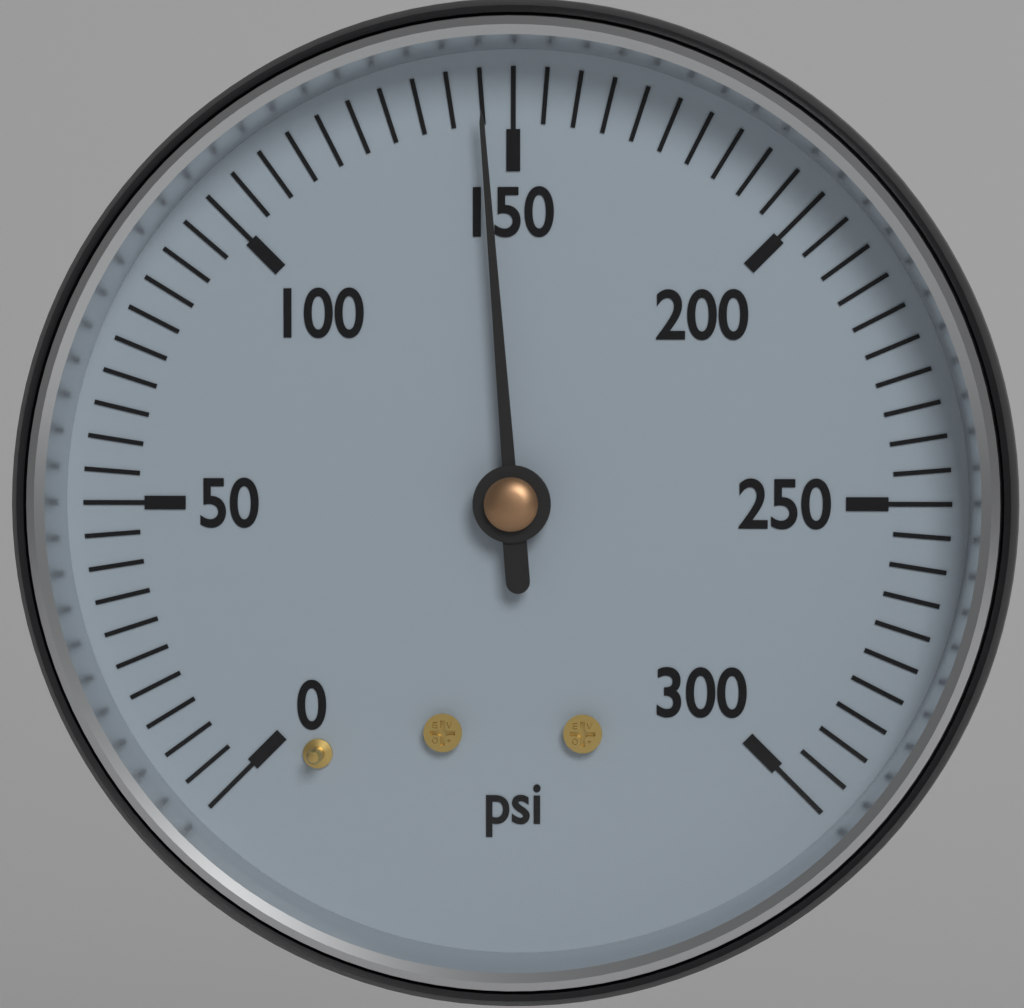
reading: 145 psi
